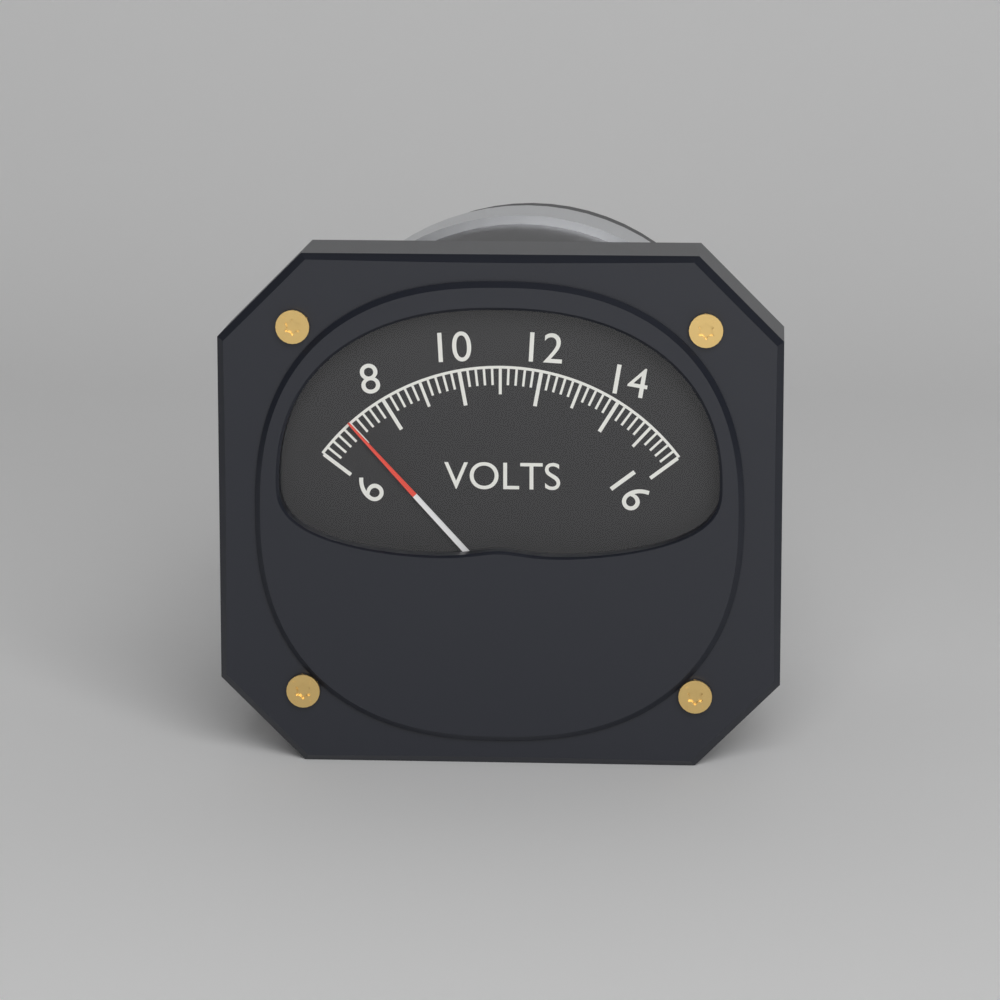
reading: 7.0 V
